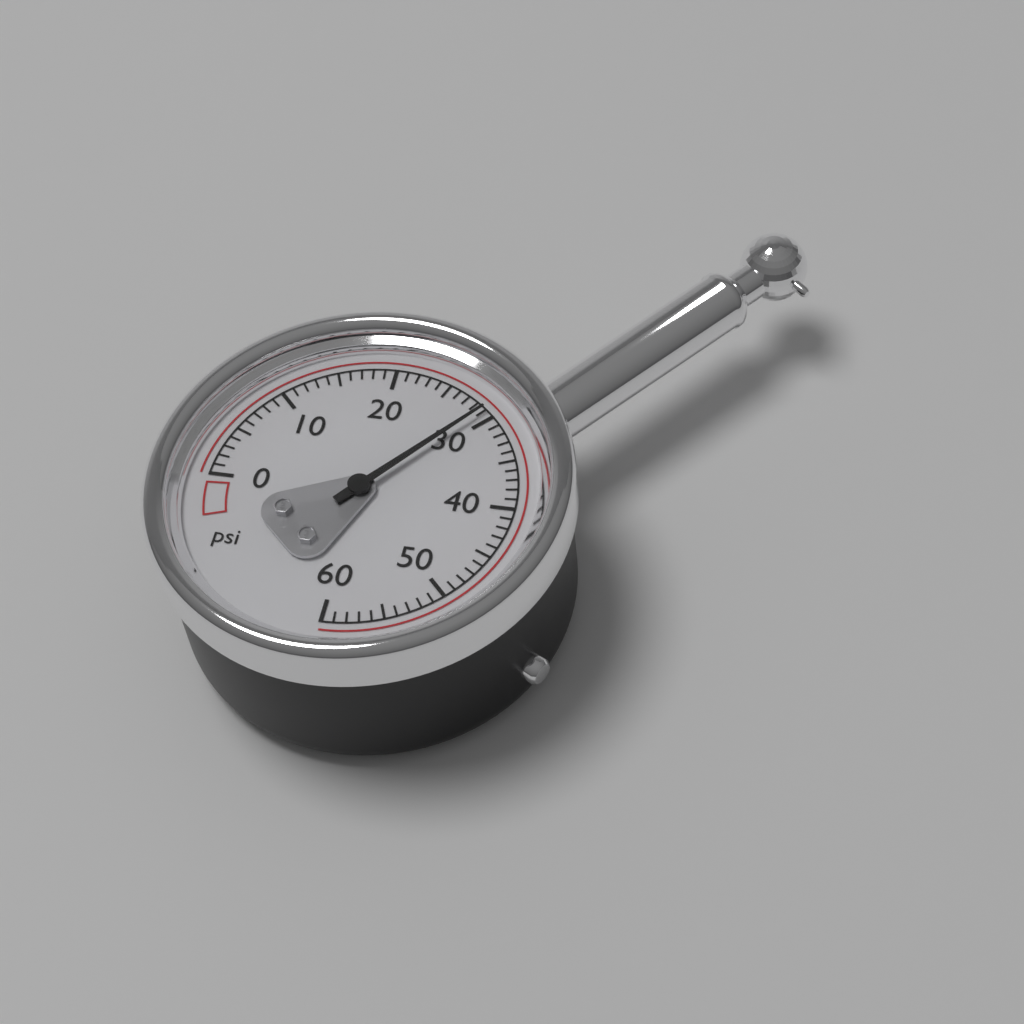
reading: 29 psi
